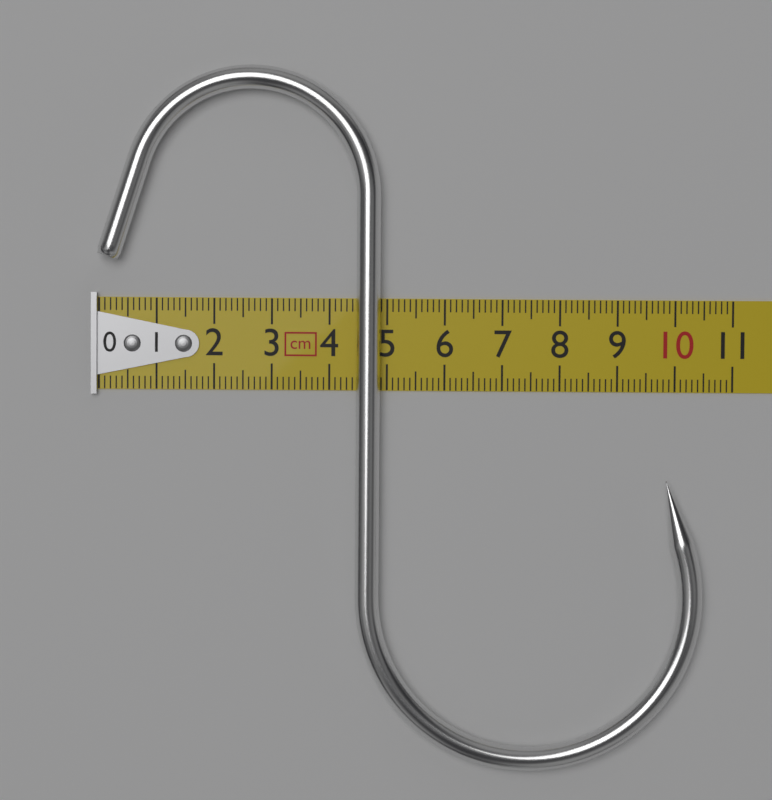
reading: 10.5 cm
